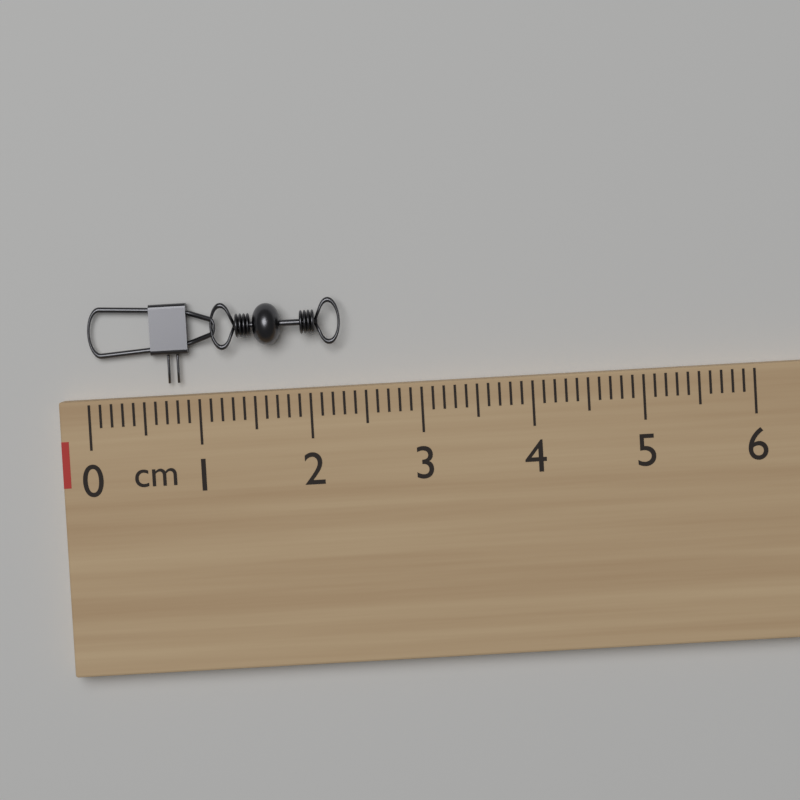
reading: 2.3 cm
